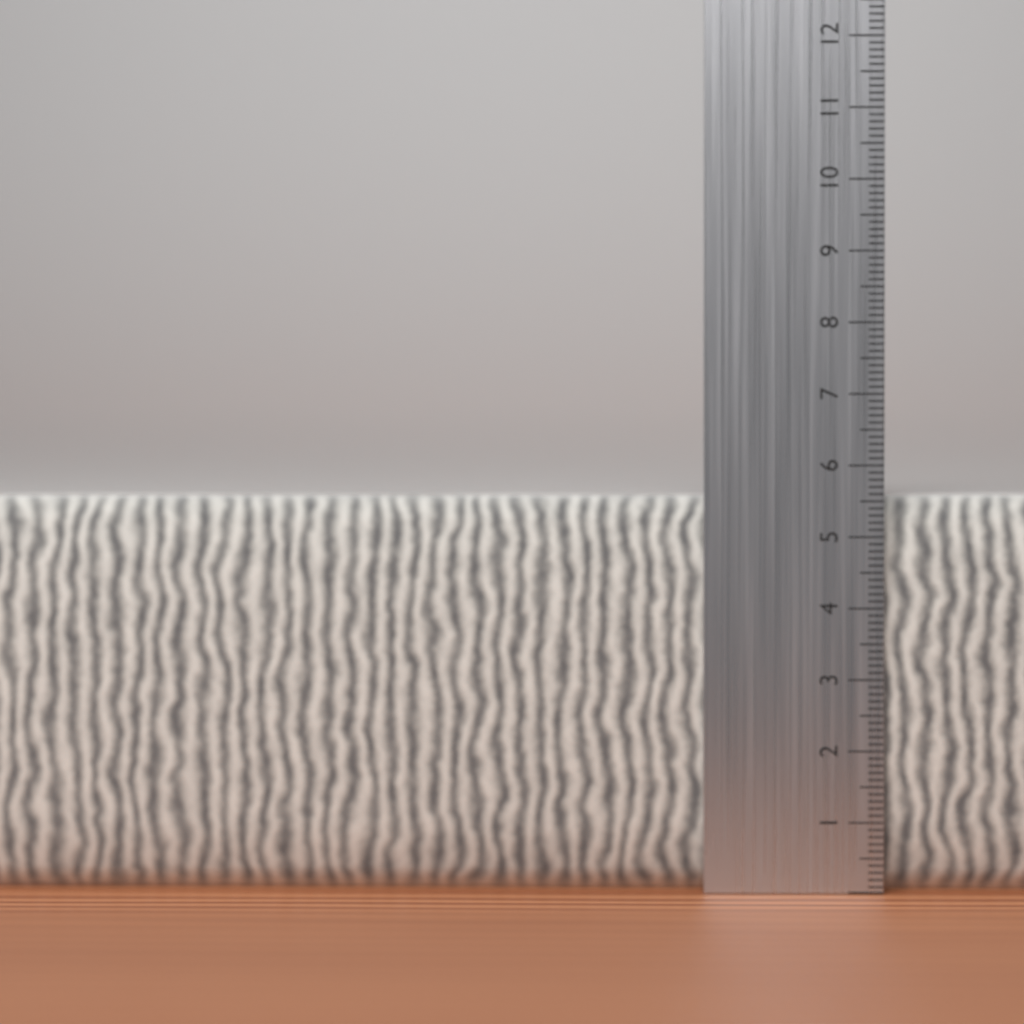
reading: 5.6 cm
